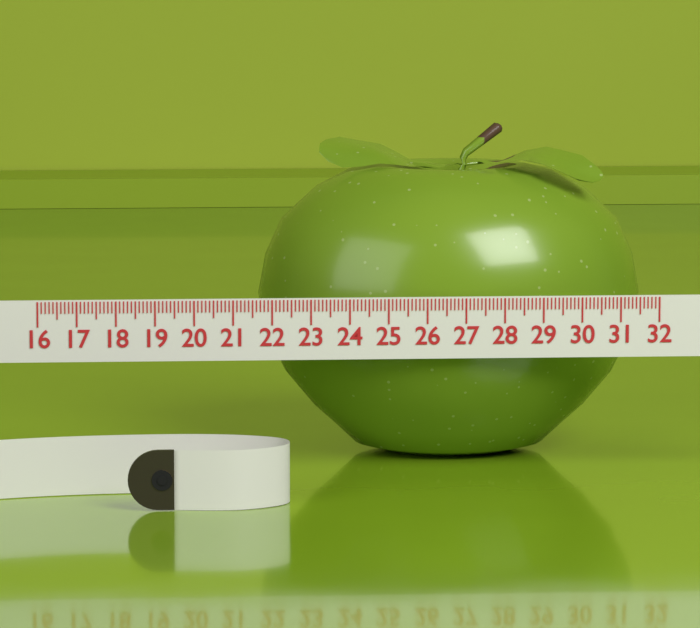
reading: 21.8 (no unit)
